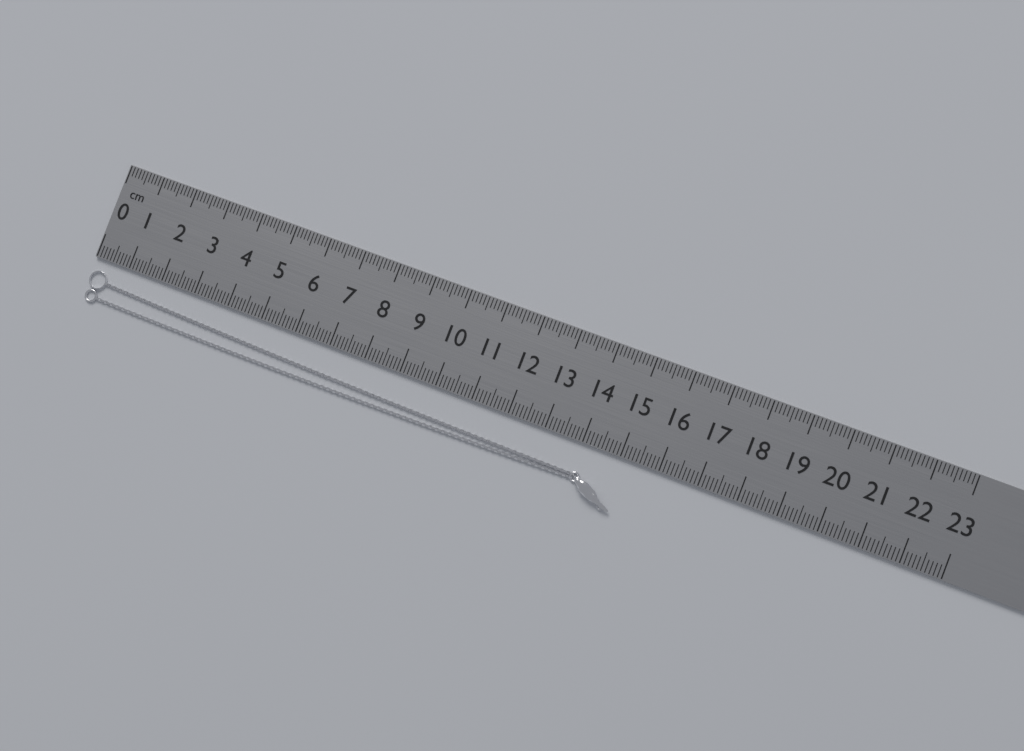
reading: 15.2 cm
